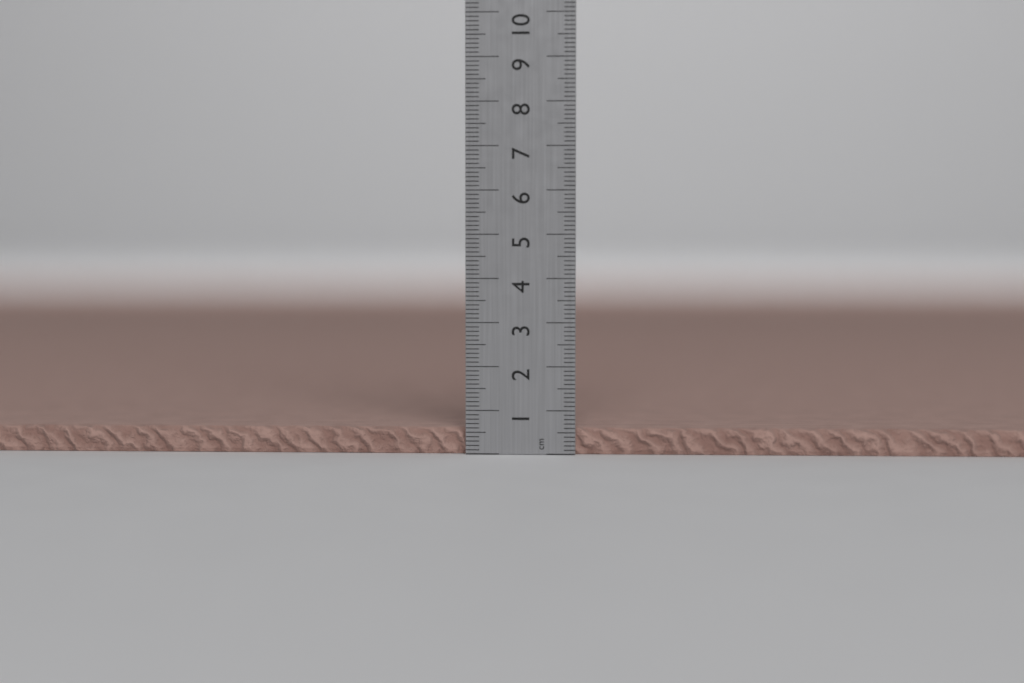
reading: 0.6 cm
